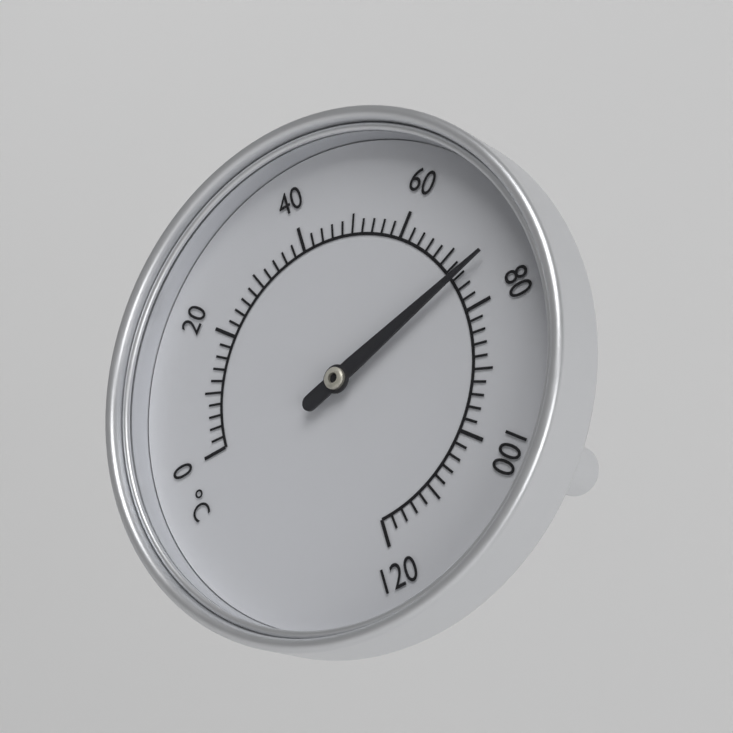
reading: 74 °C
